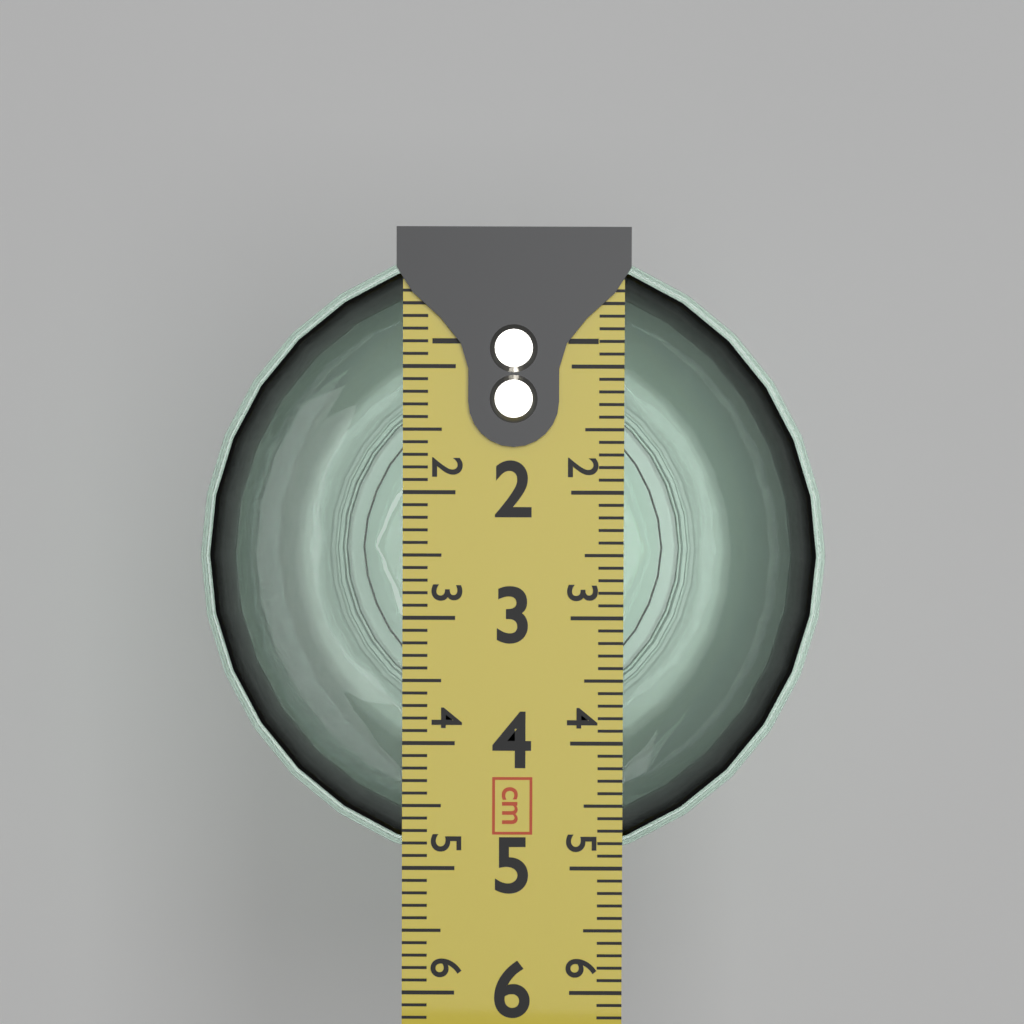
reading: 5.0 cm
